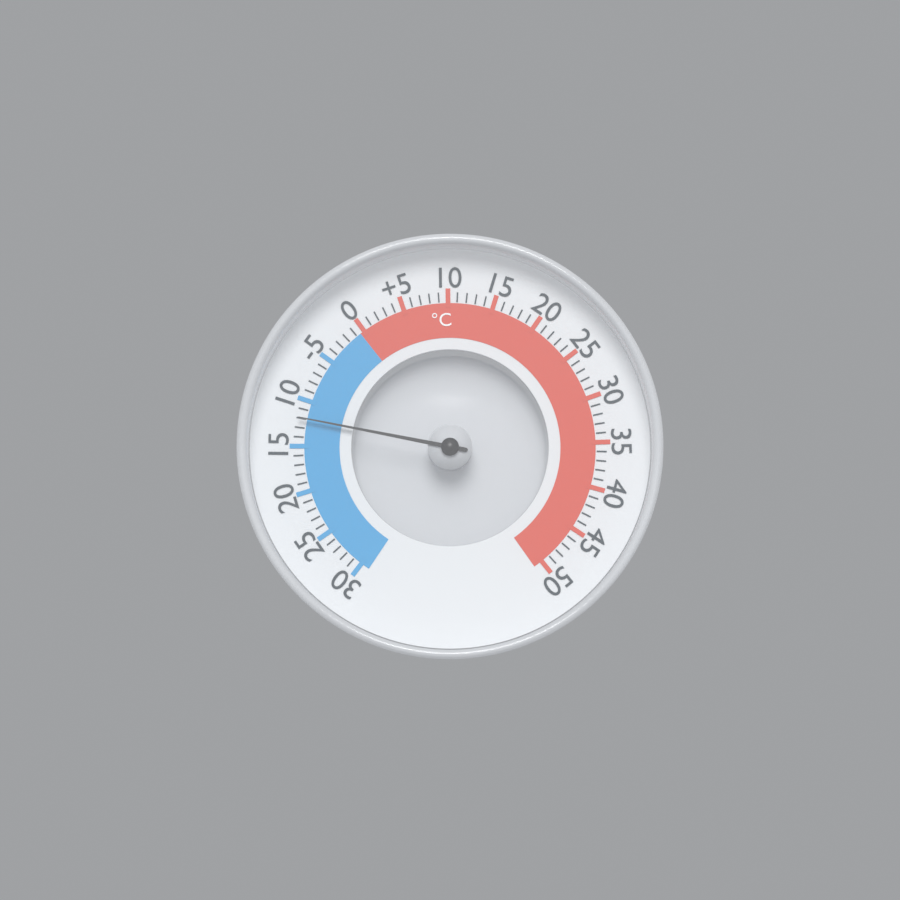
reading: -12 °C
